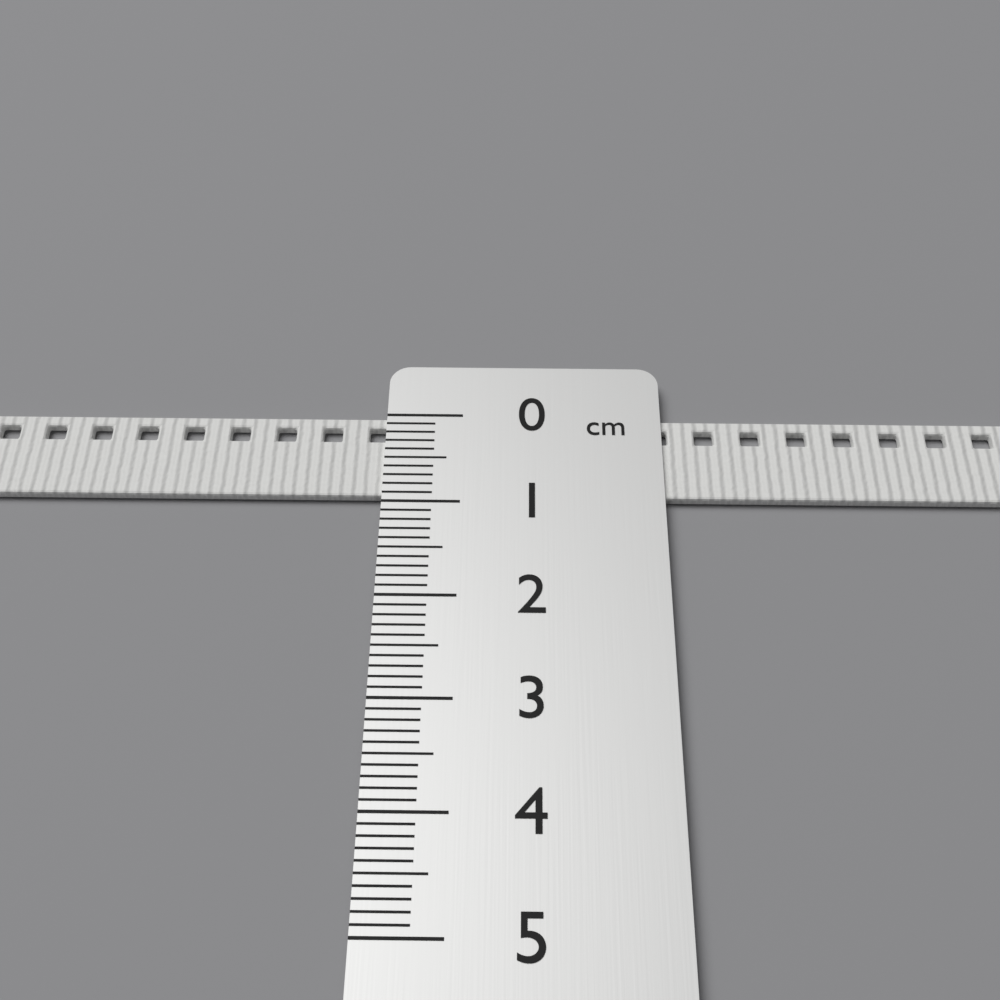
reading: 0.9 cm
